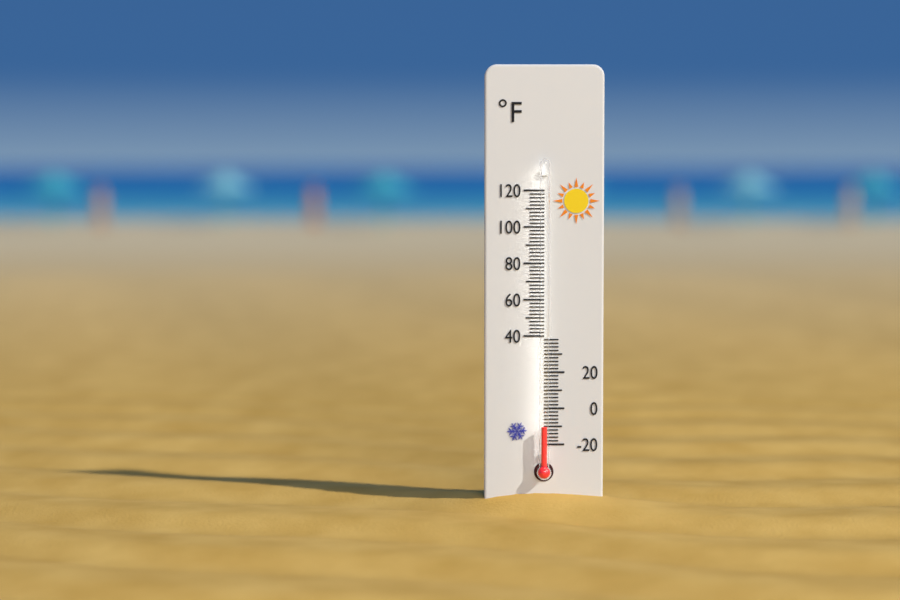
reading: -10 °F
